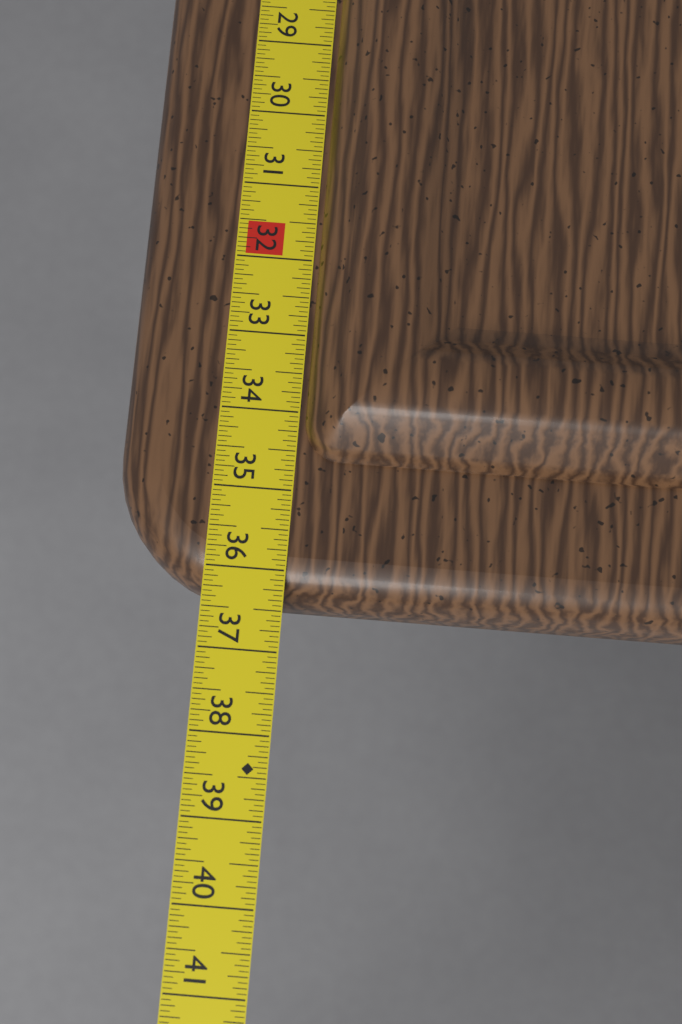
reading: 36.3750 in
